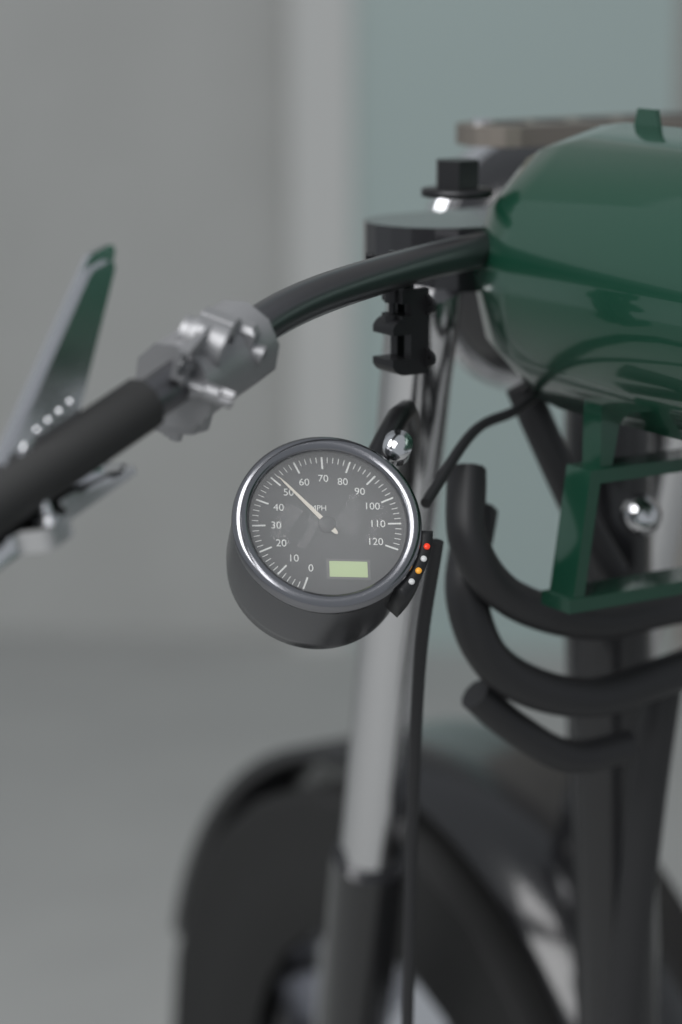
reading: 52 MPH
